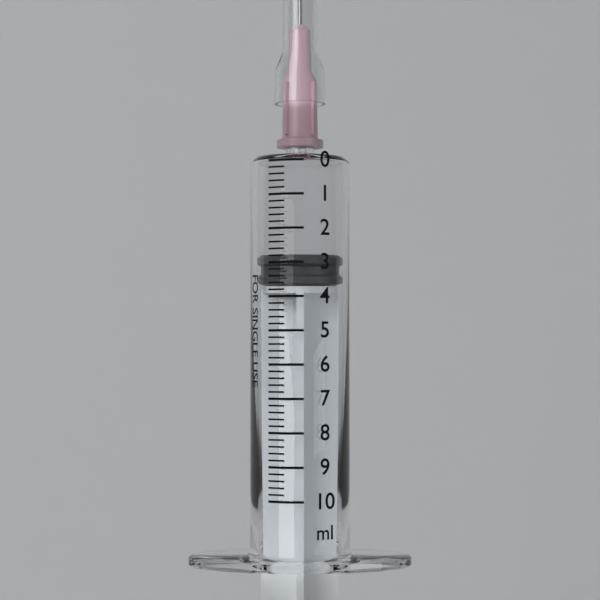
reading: 2.8 ml
